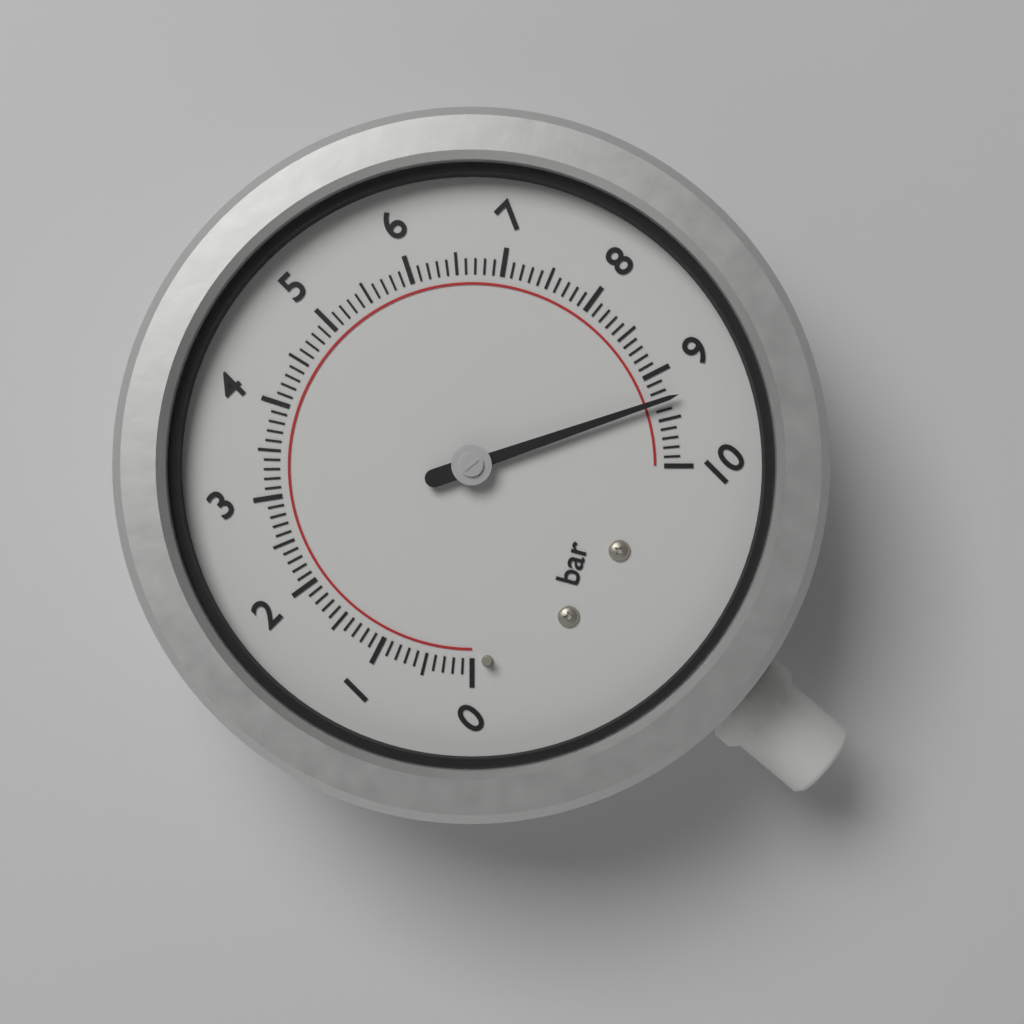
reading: 9.3 bar
